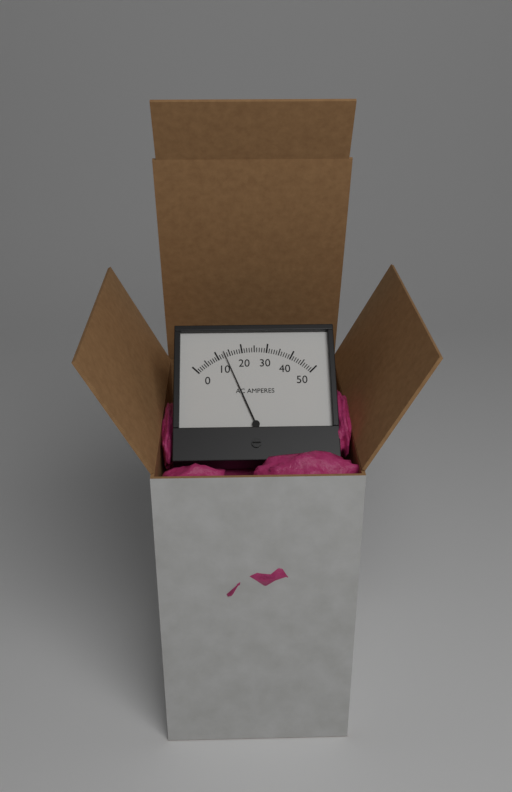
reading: 13 A
